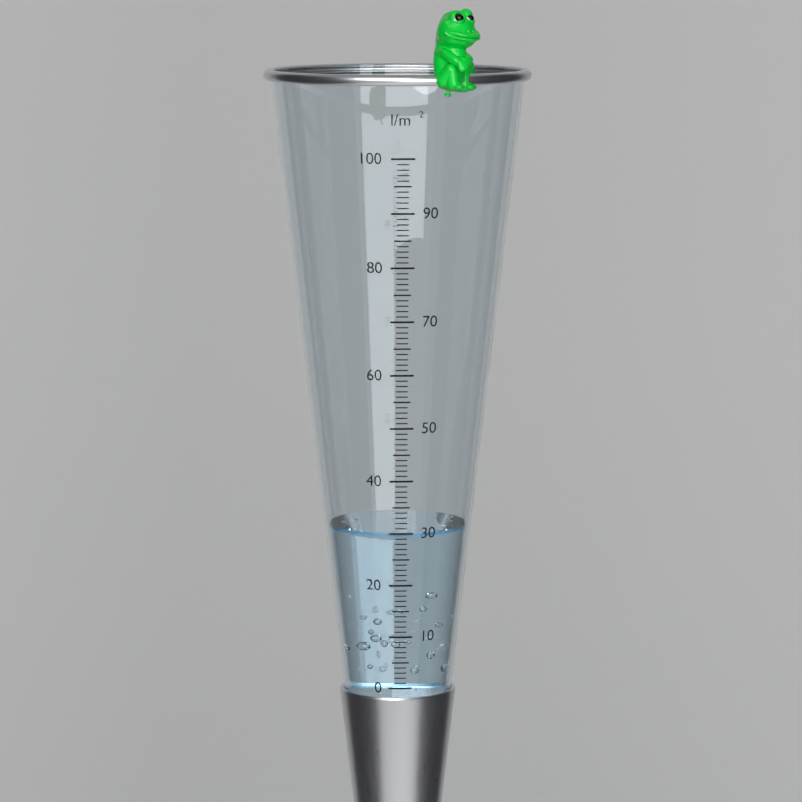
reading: 30 l/m²
